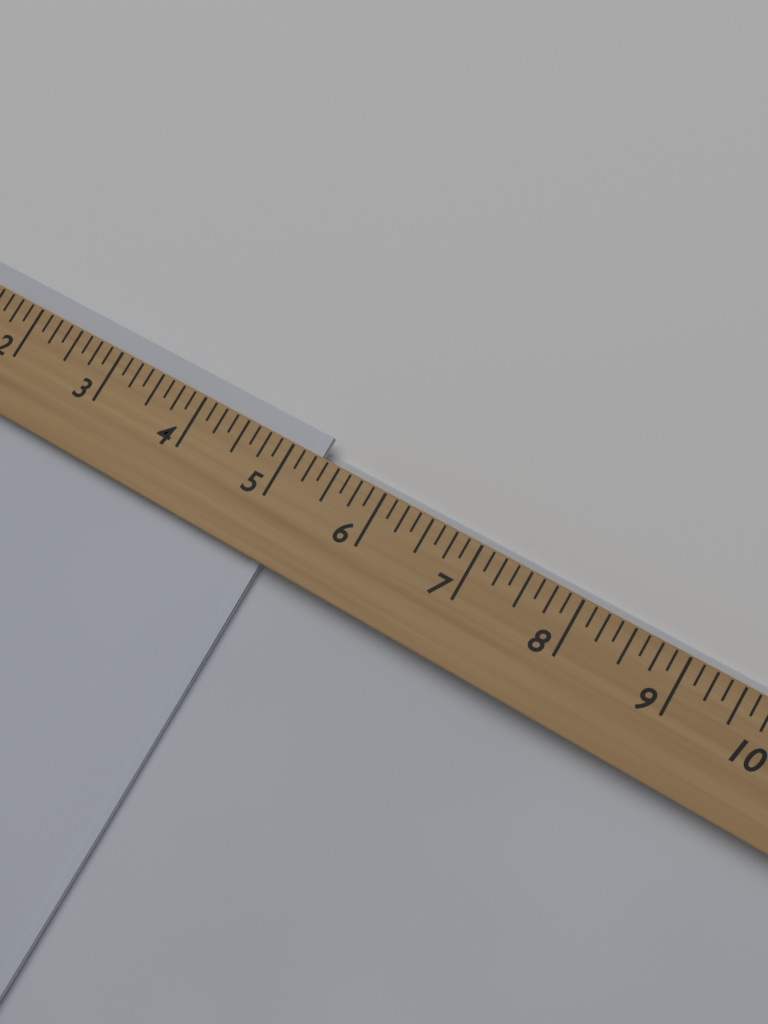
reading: 5.250 (no unit)
